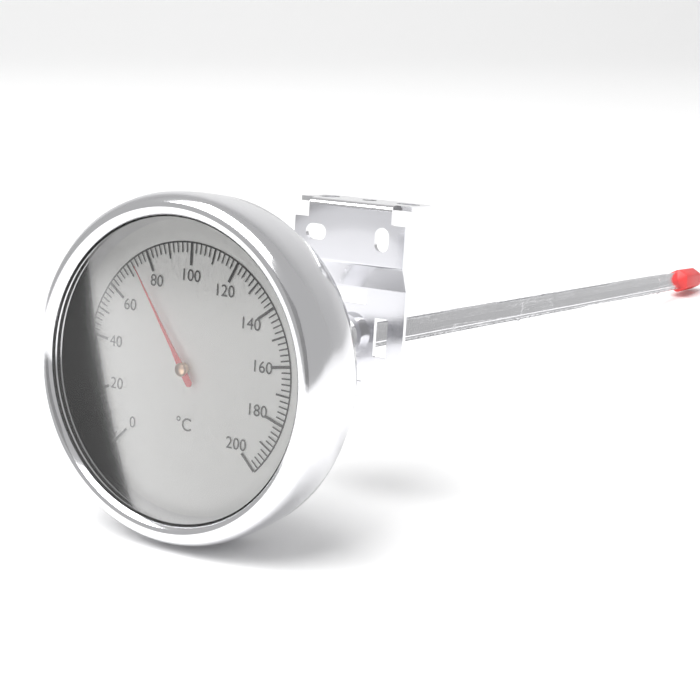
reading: 74 °C
